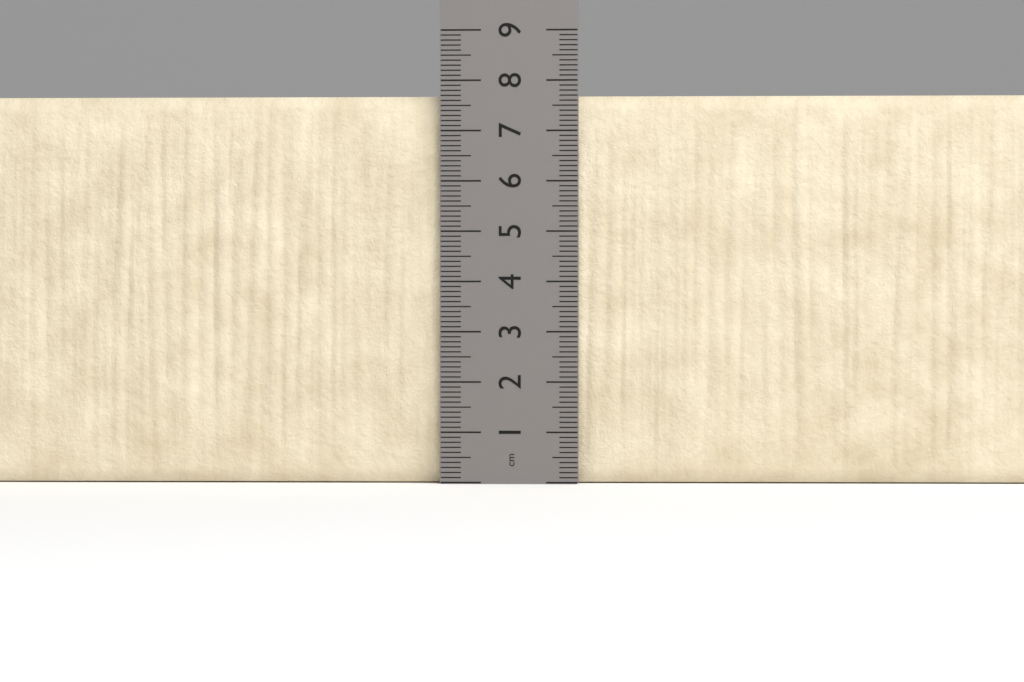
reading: 7.7 cm
